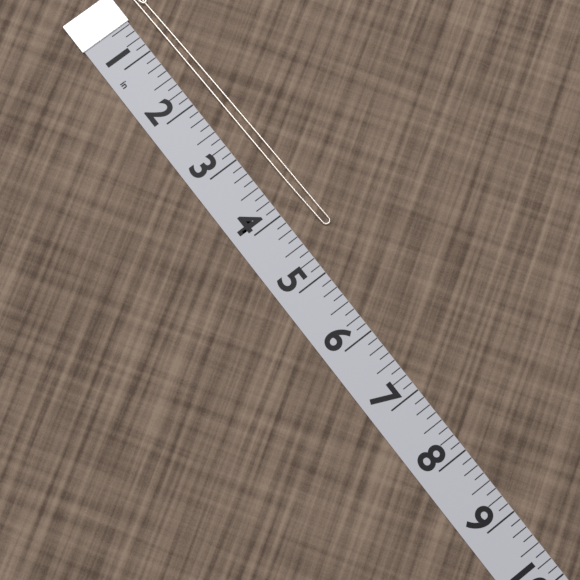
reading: 4.500 in
